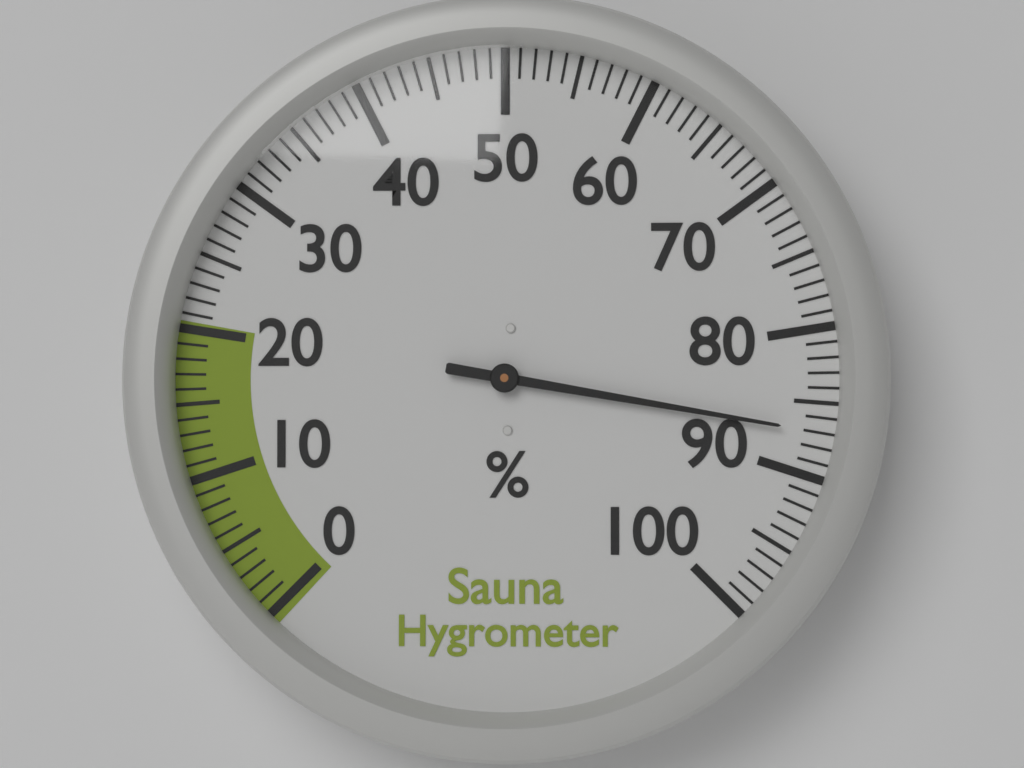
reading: 87 %
